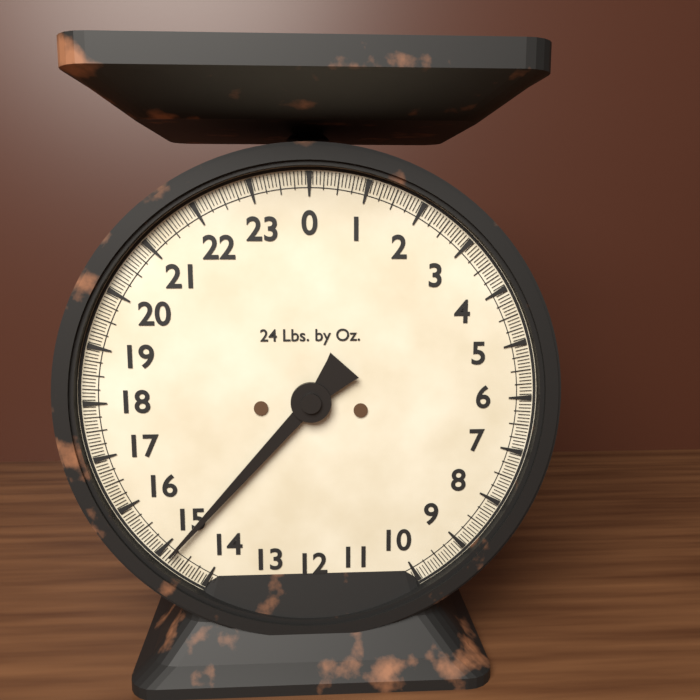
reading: 14.8125 lb
